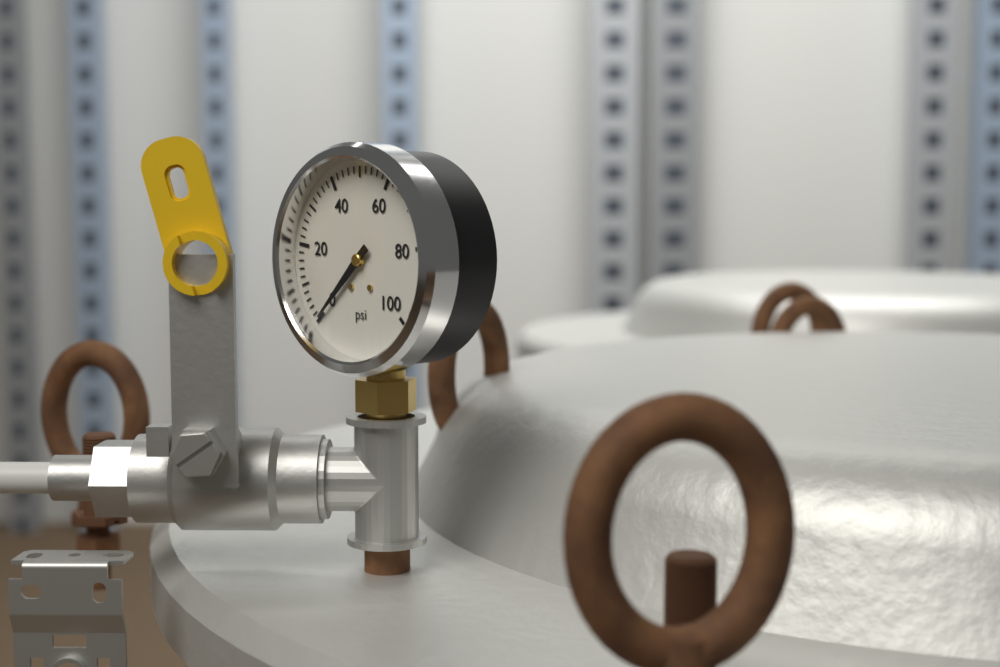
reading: 0 psi
